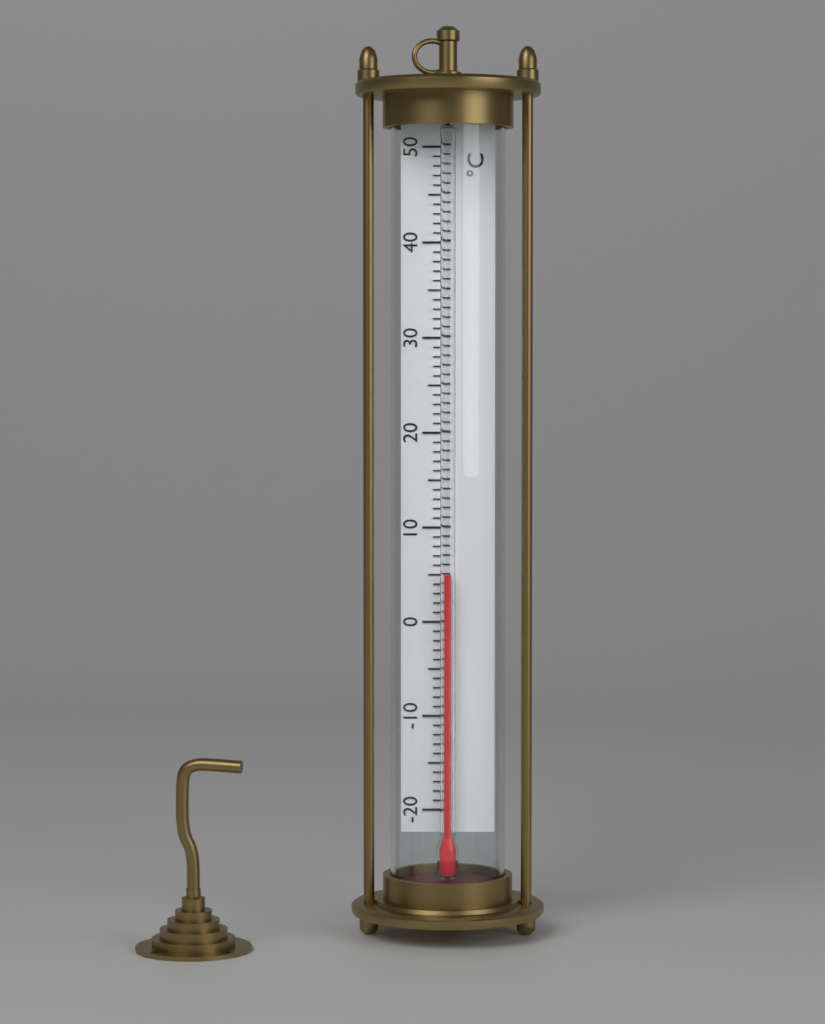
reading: 5 °C
